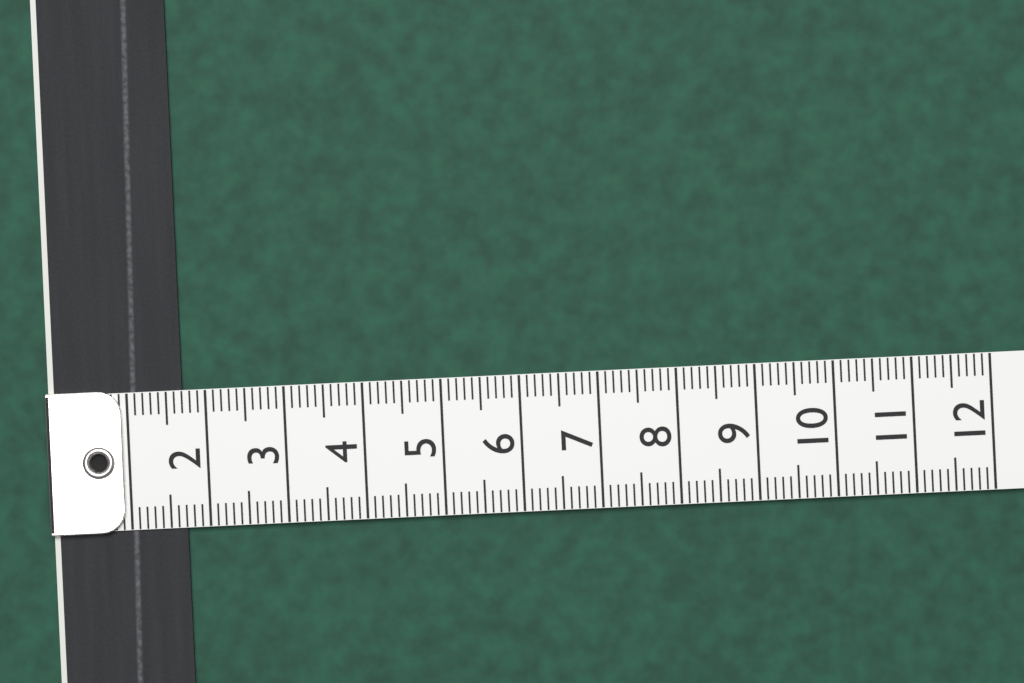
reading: 1.7 (no unit)
